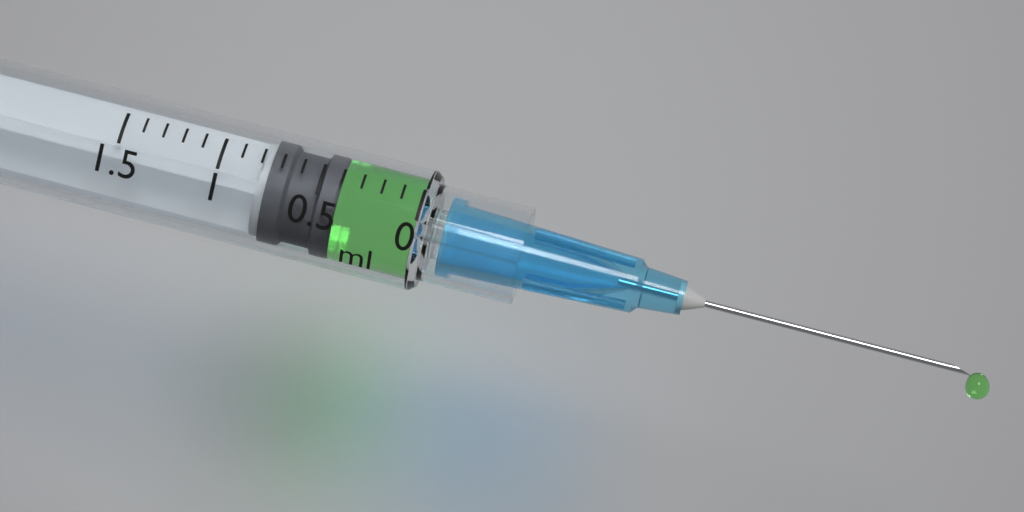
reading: 0.4 ml
